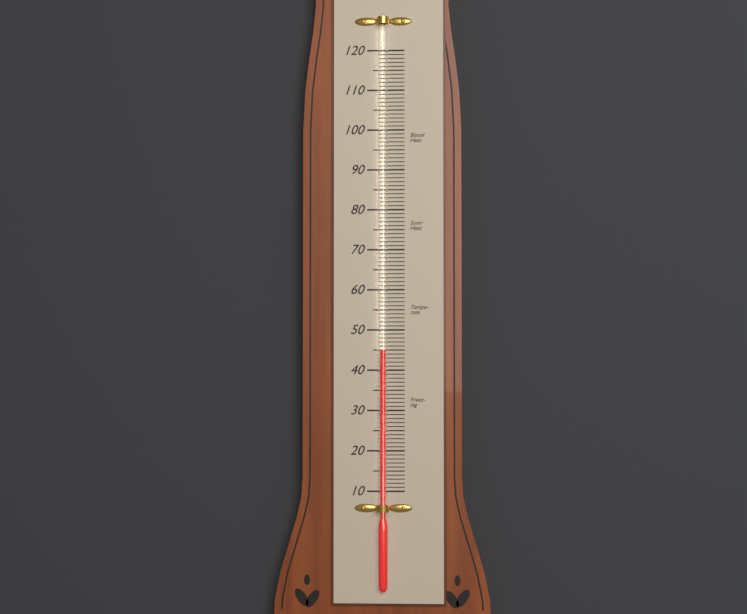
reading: 45 (no unit)
